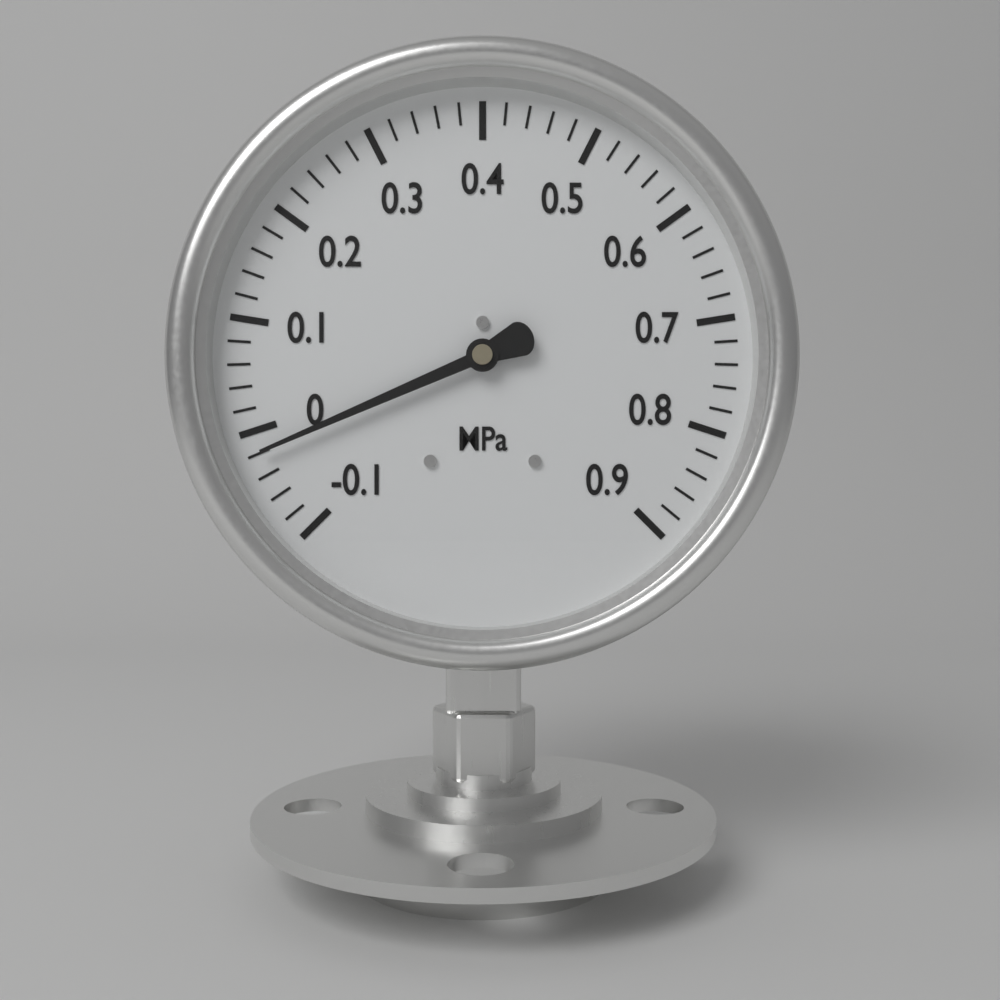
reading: -0.02 MPa
